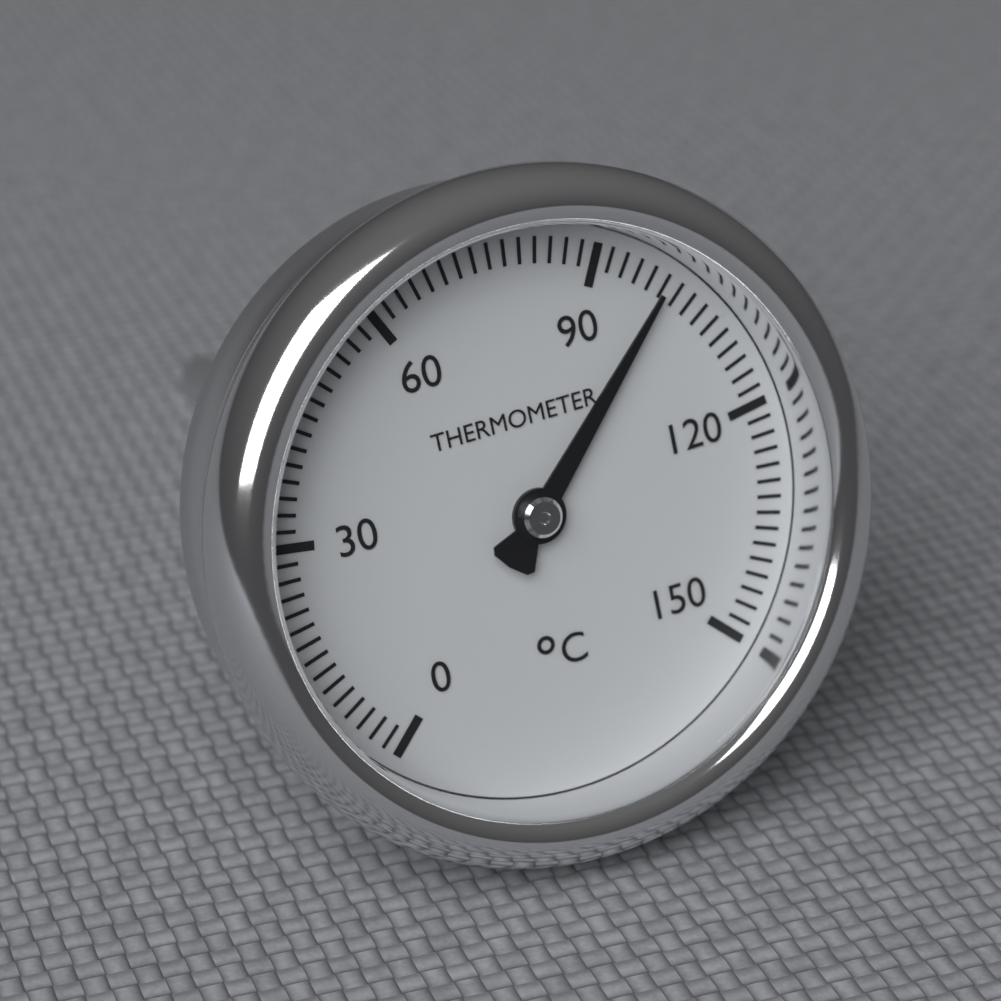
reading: 100 °C
